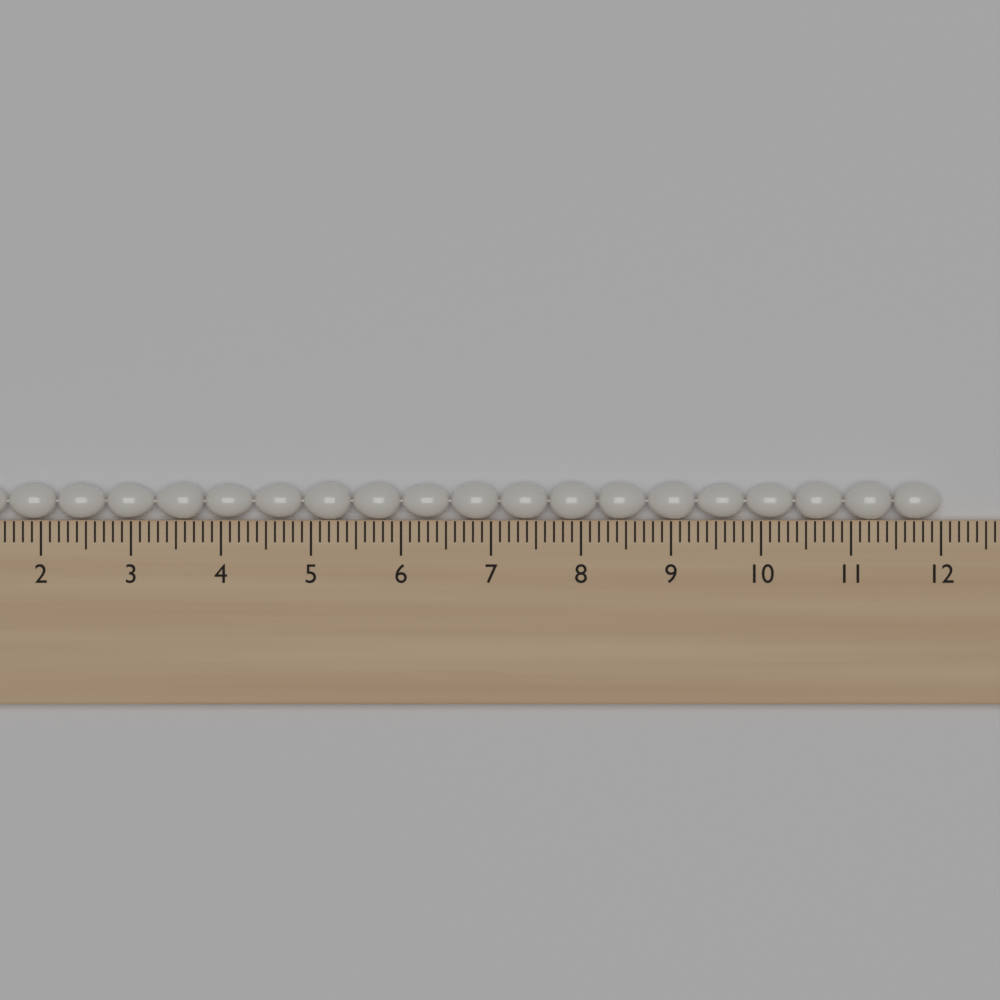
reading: 12.0 cm
